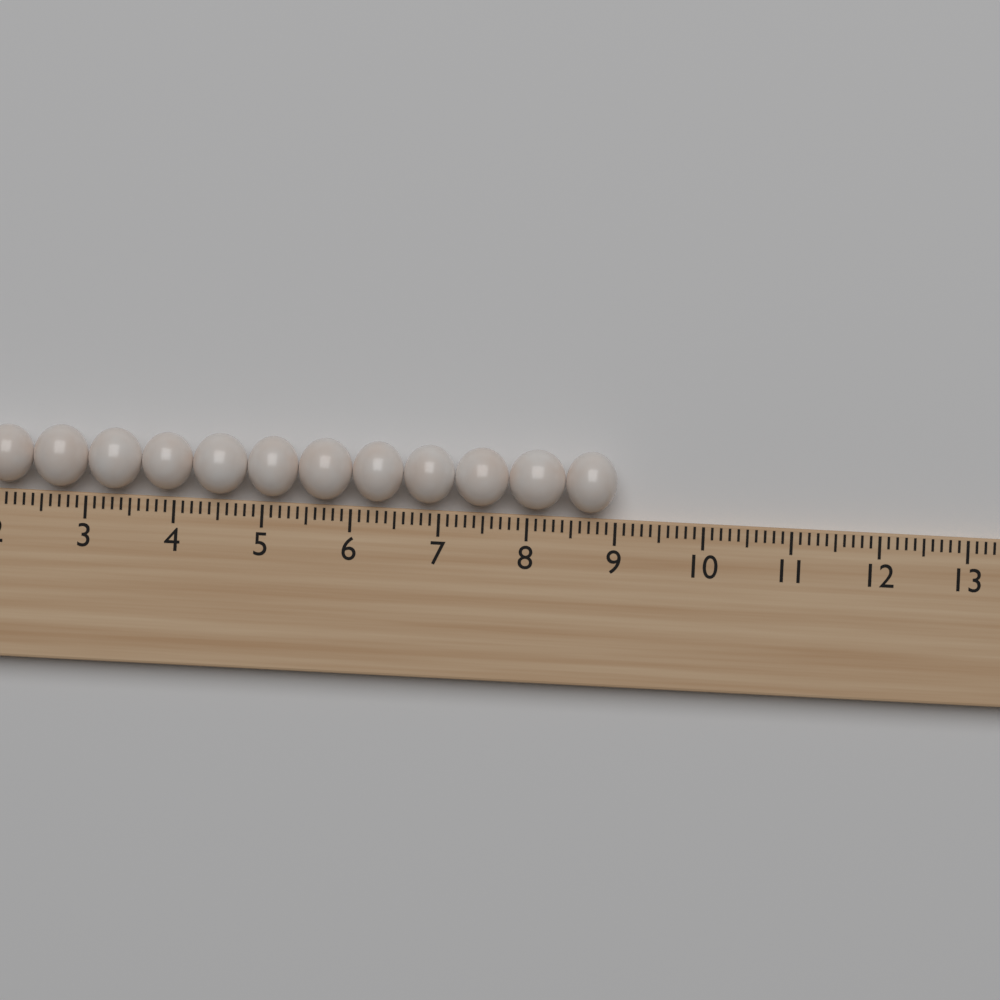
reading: 9.0 (no unit)
